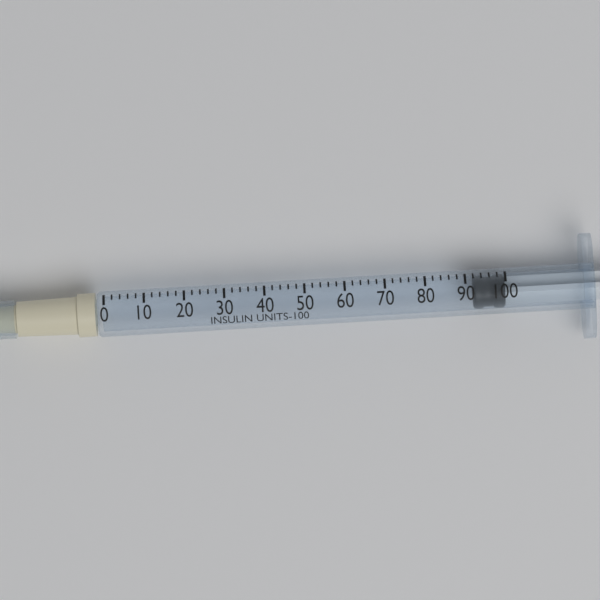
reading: 92 units
